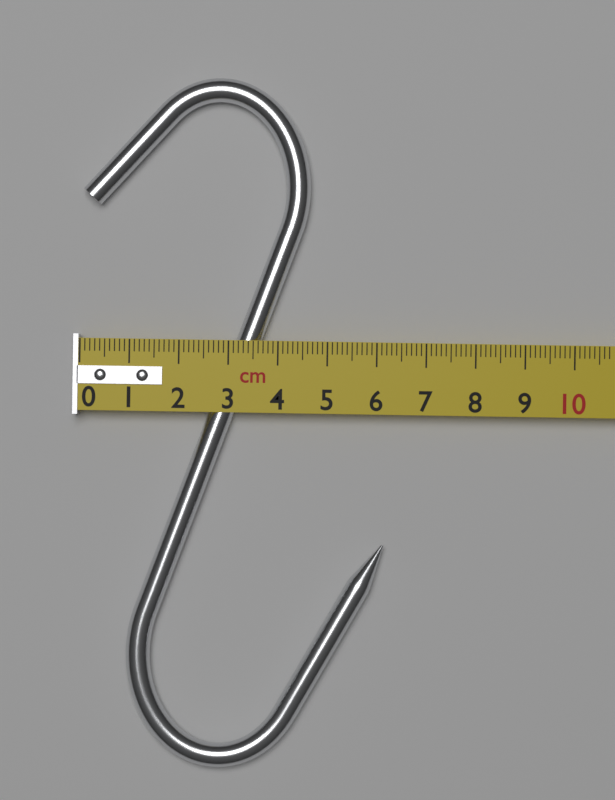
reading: 6.2 cm
